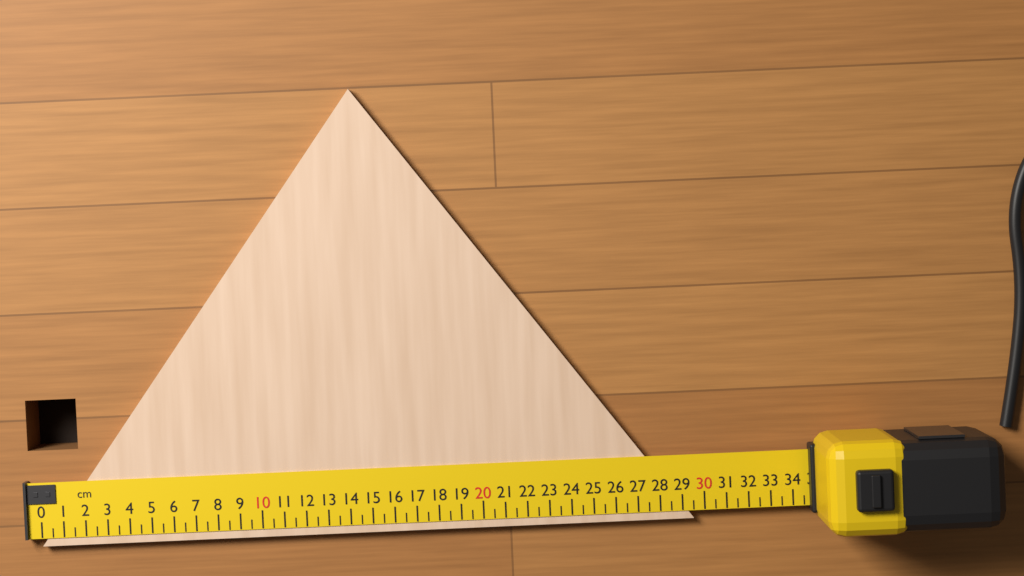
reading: 29.5 cm
